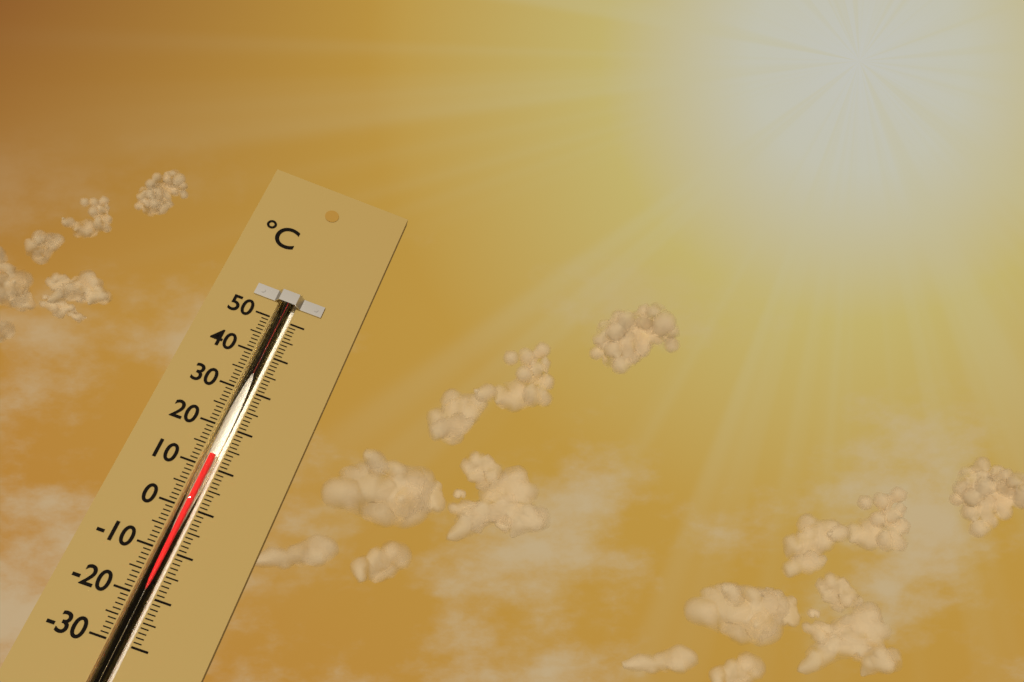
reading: 13 °C
